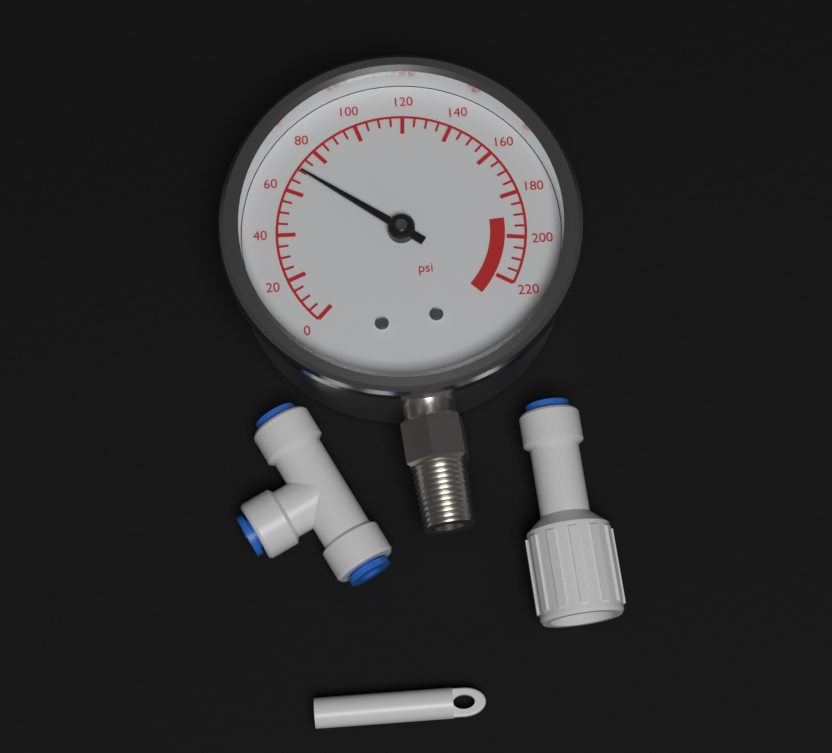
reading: 70 psi
